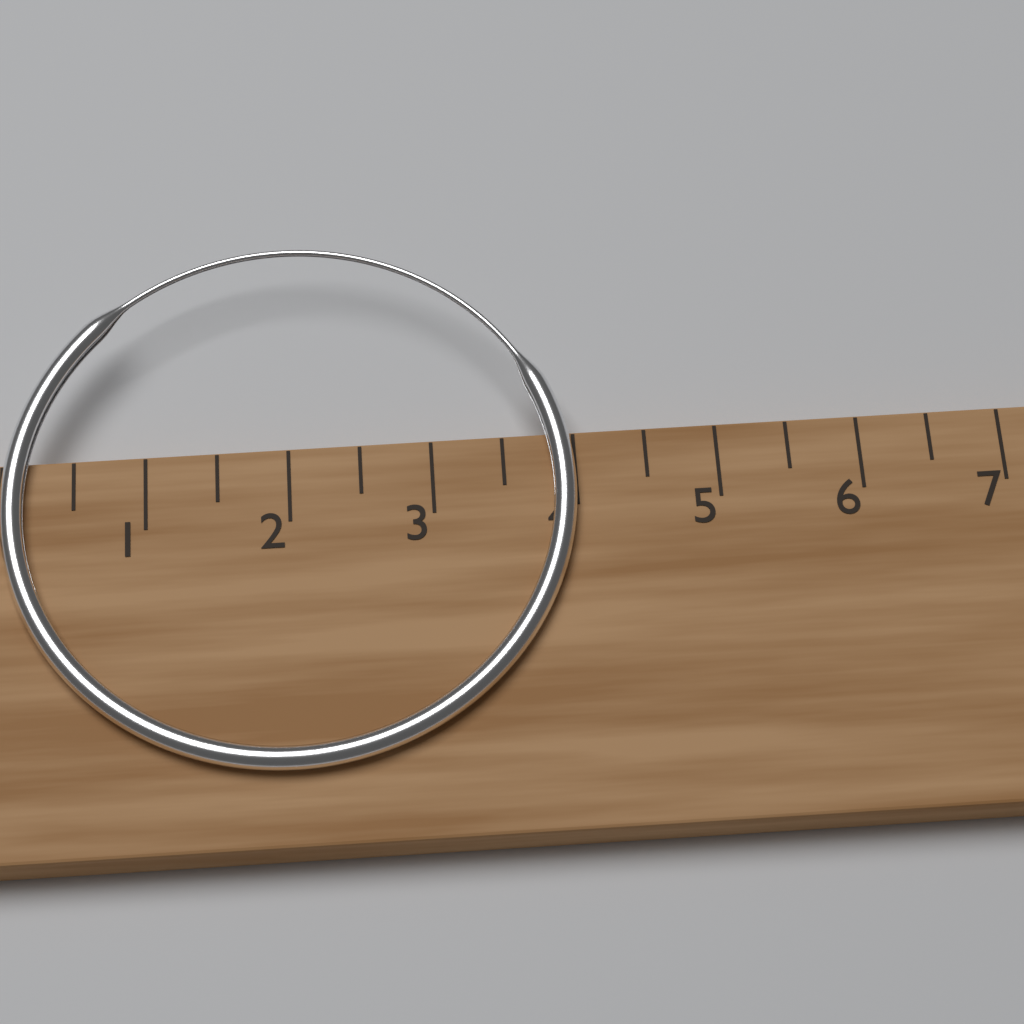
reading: 4.0 cm
